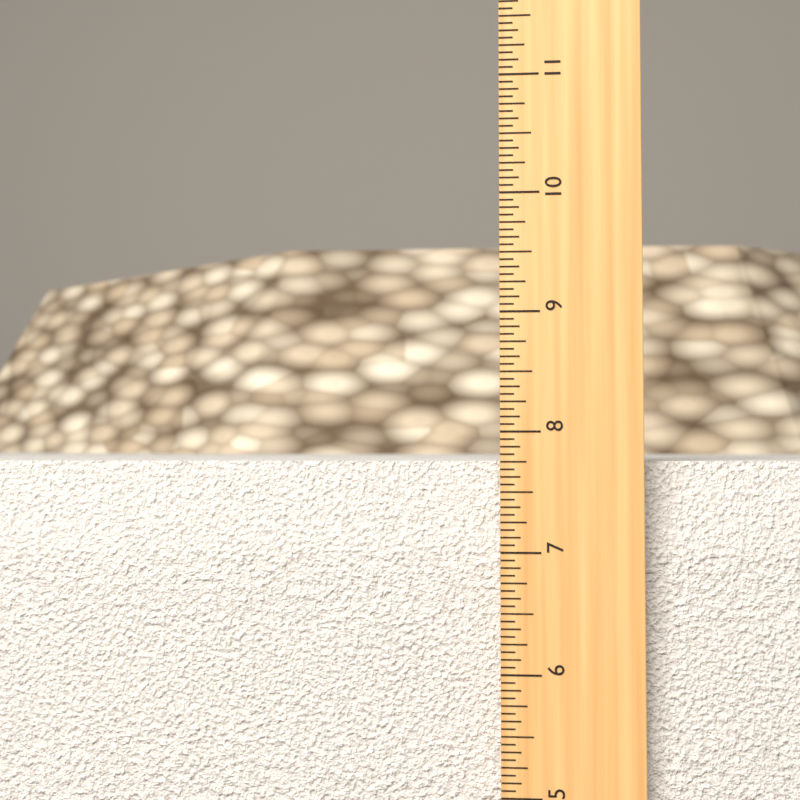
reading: 7.7500 in
